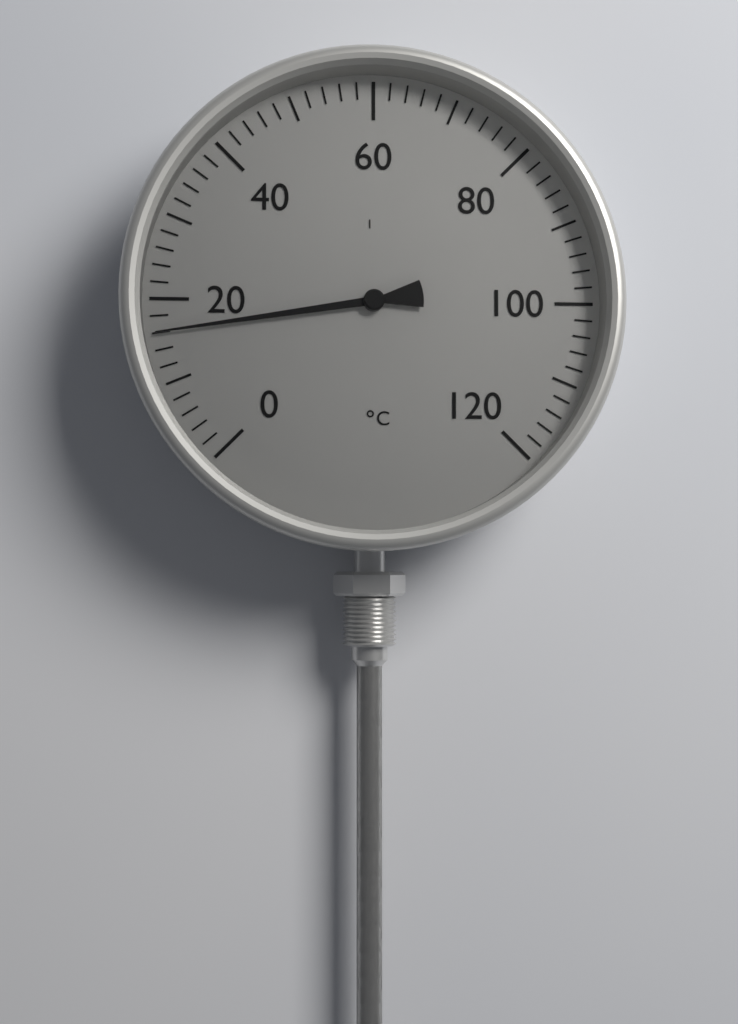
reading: 16 °C
